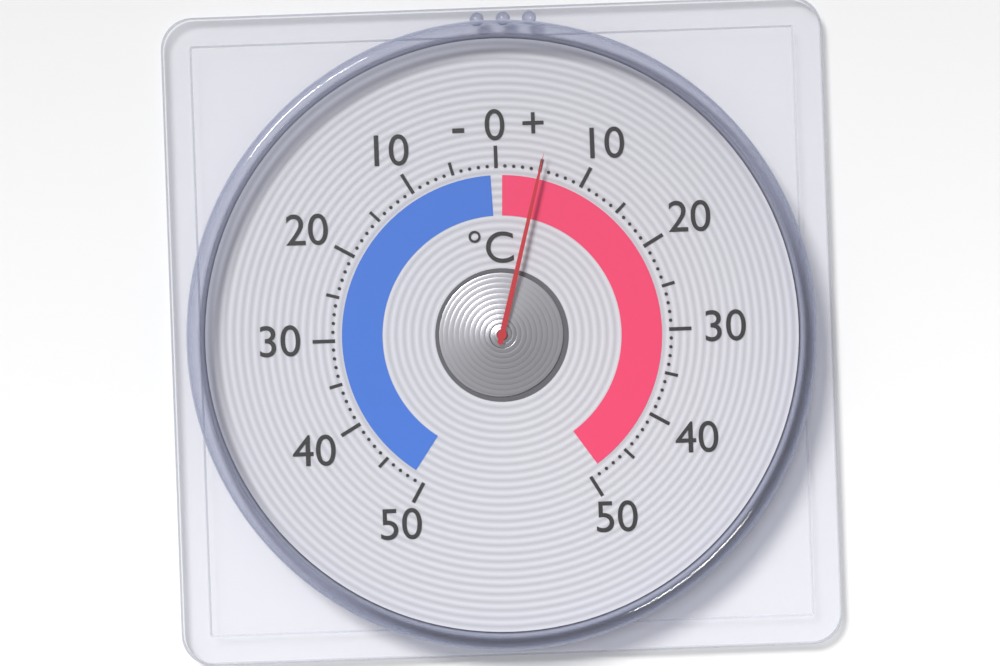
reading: 5 °C
